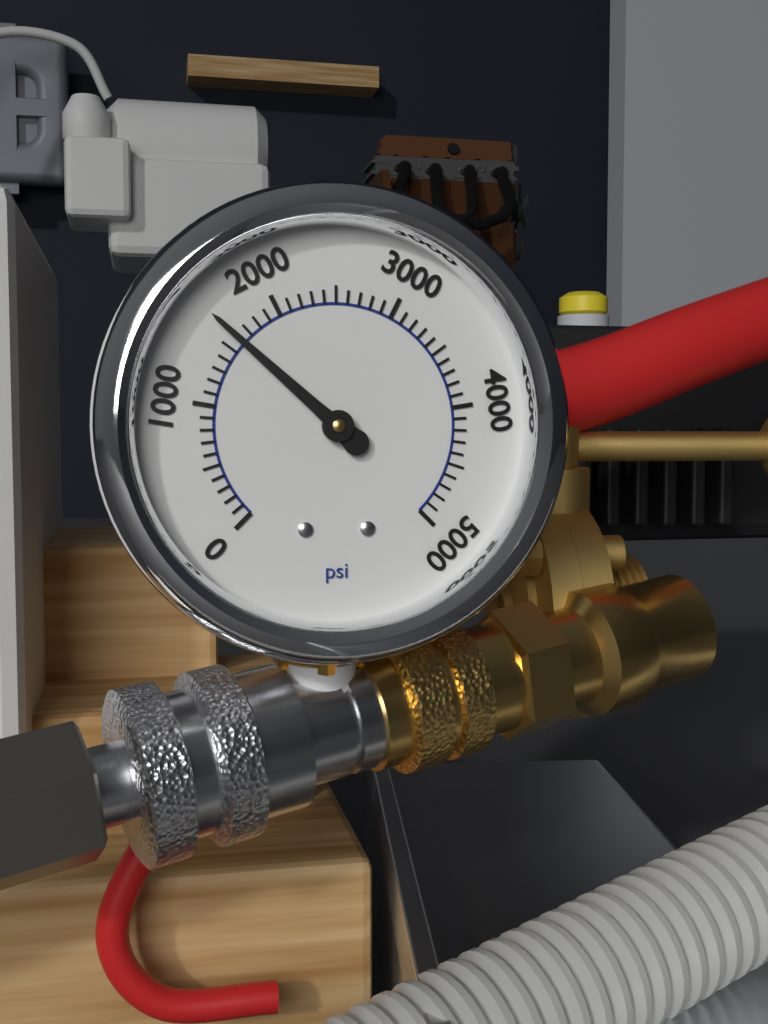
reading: 1600 psi
